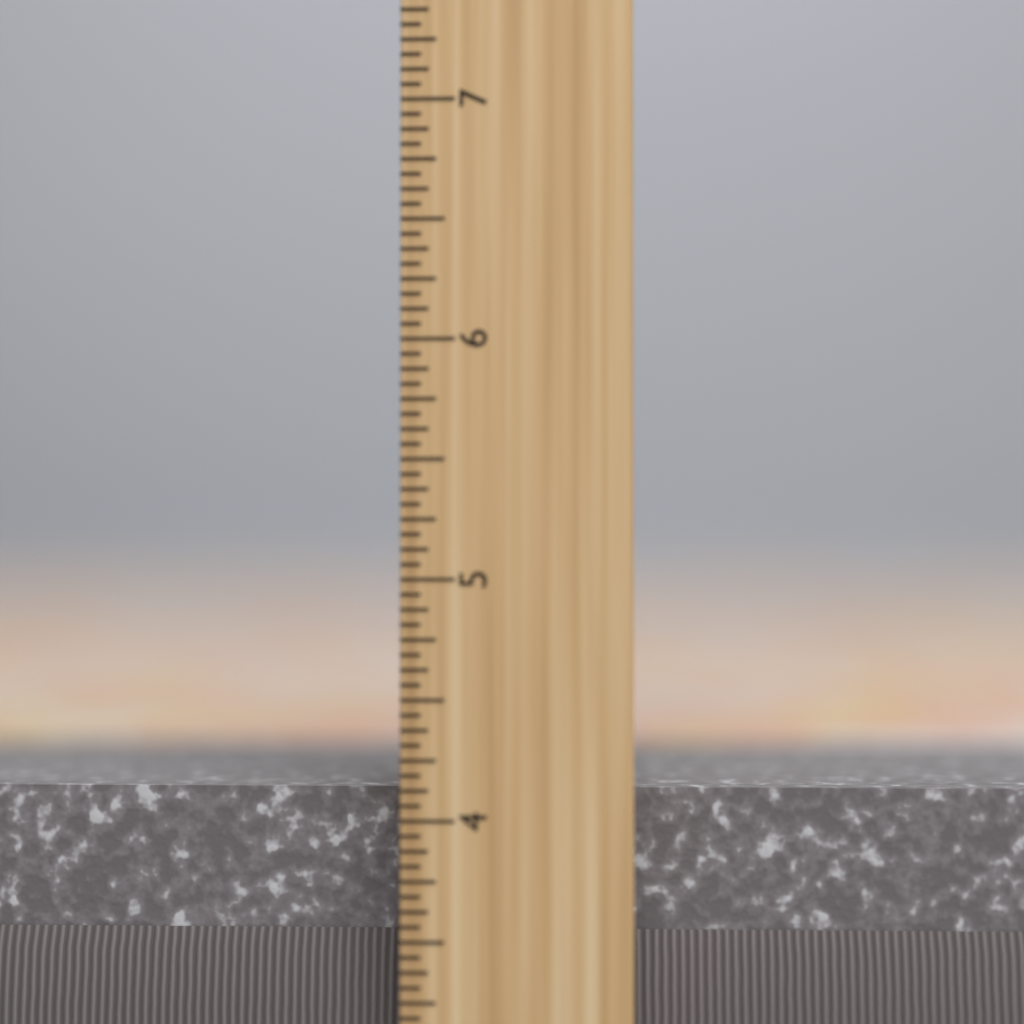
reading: 4.1250 inch
